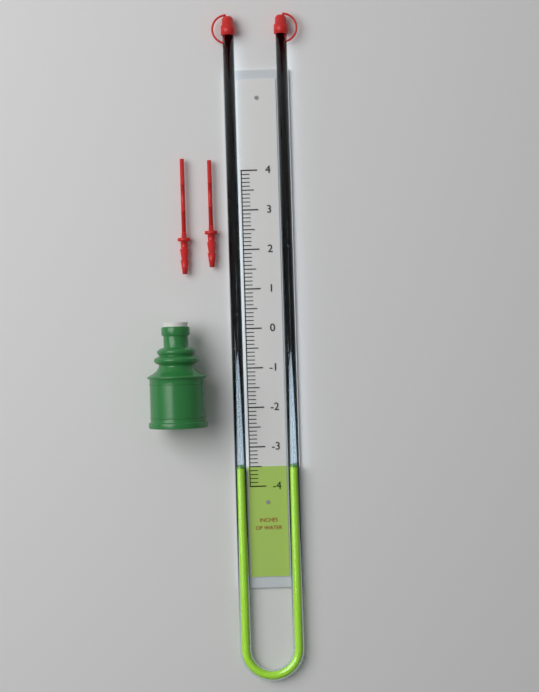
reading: -3.5 in
